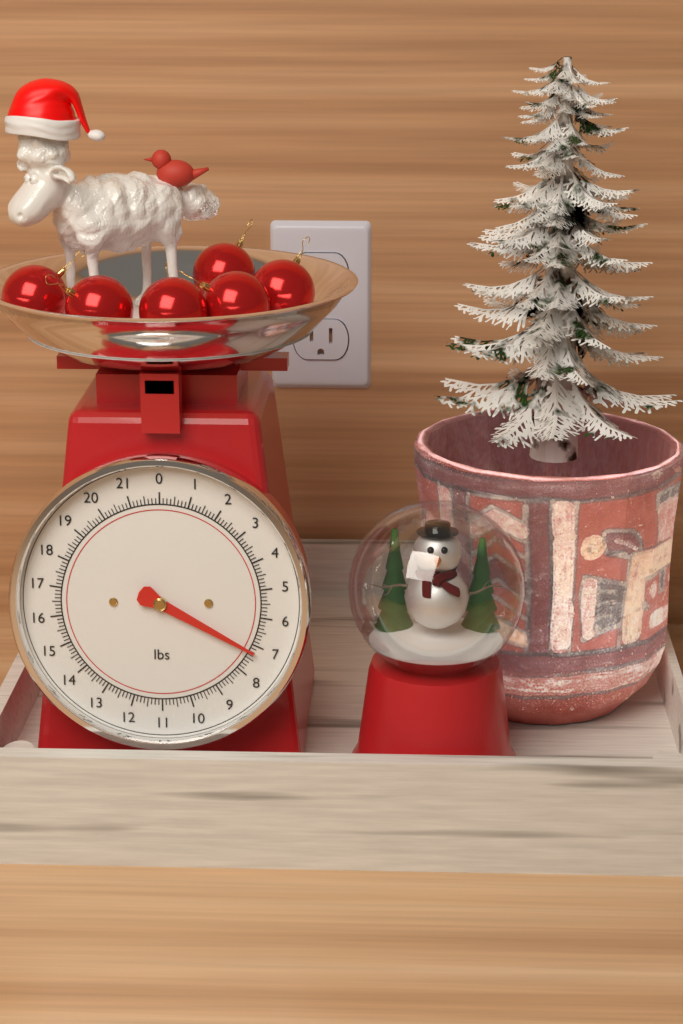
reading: 7.250 lbs
